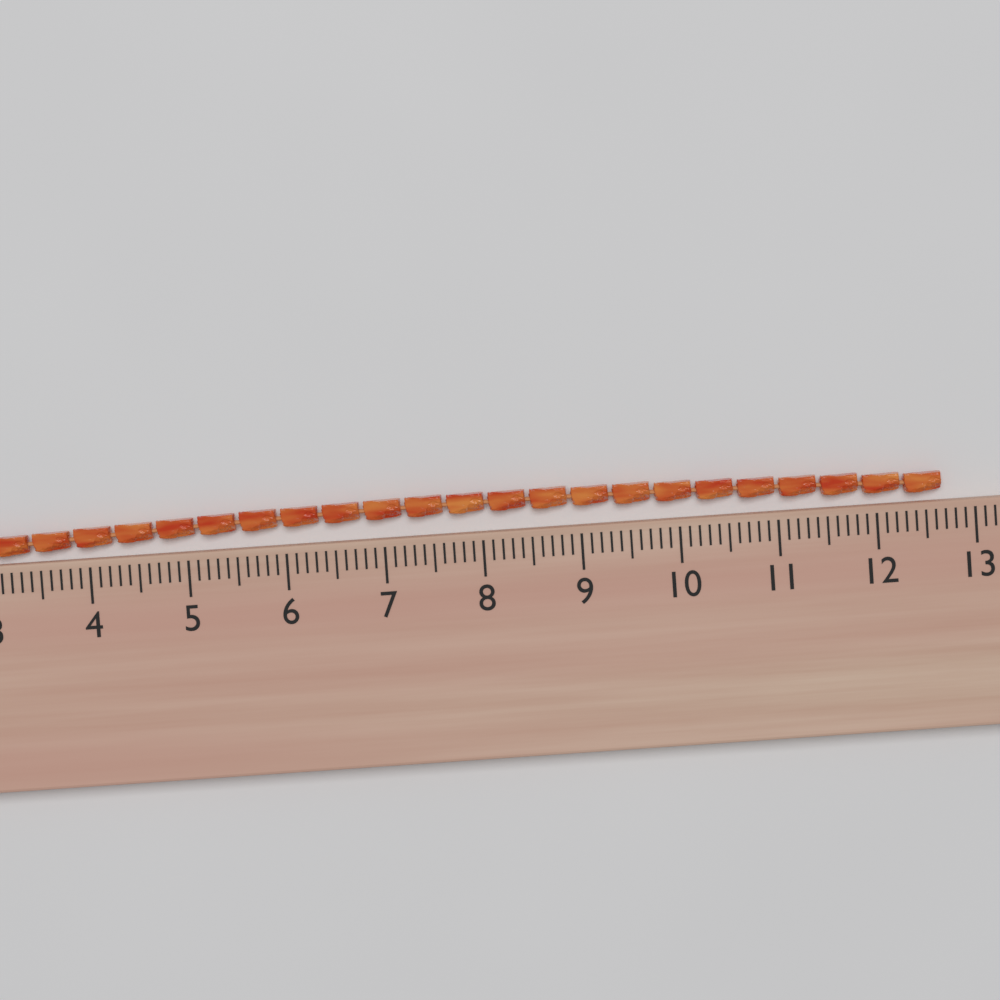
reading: 12.7 (no unit)
